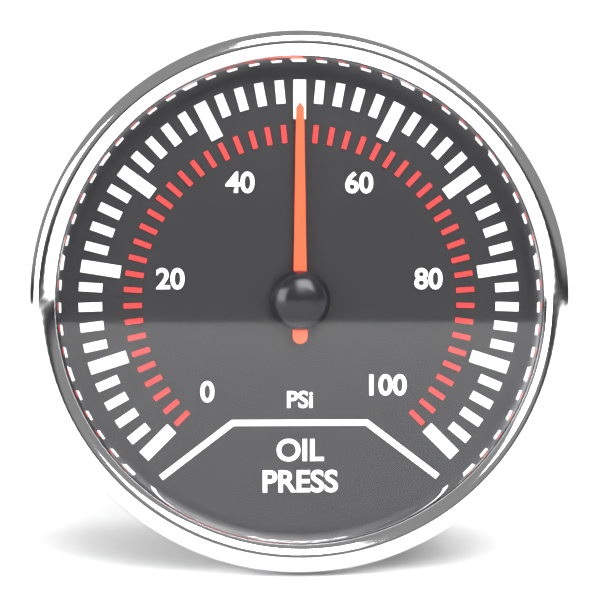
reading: 50 psi
